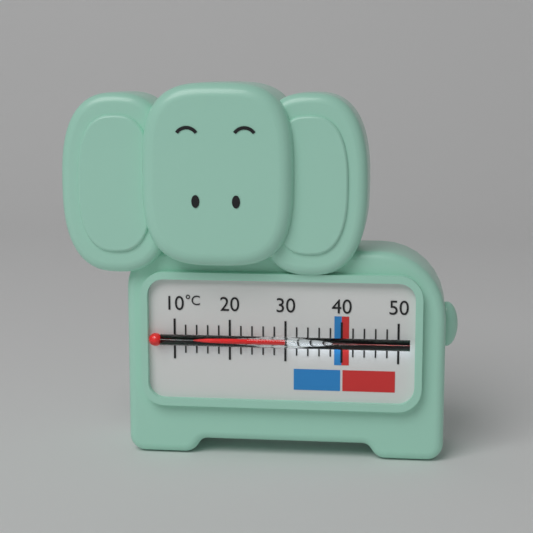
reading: 30 °C
